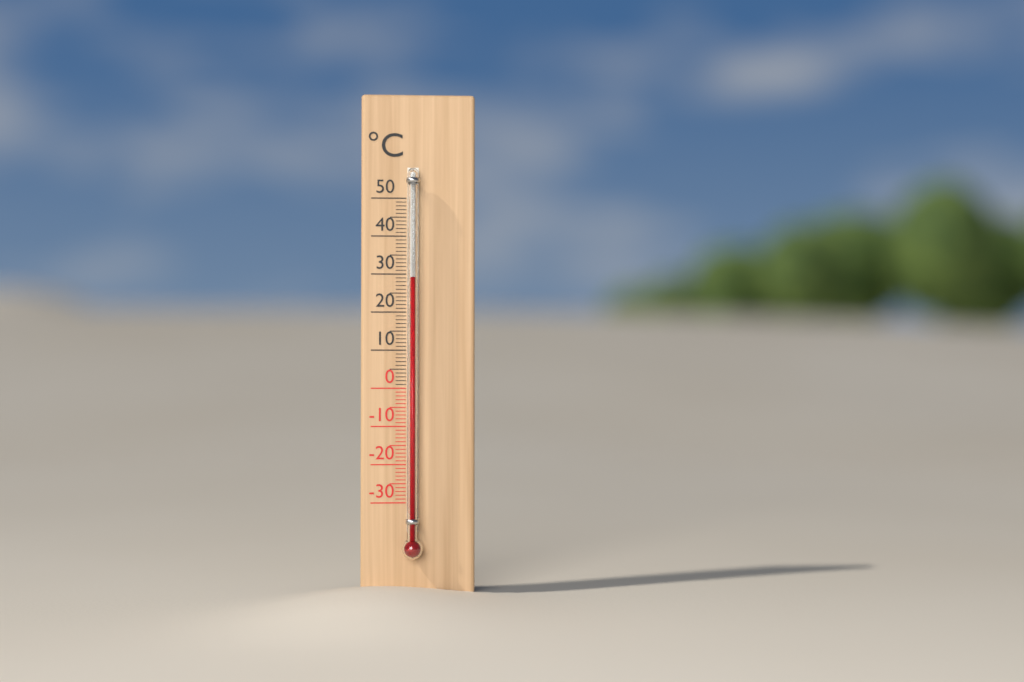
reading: 29 °C
